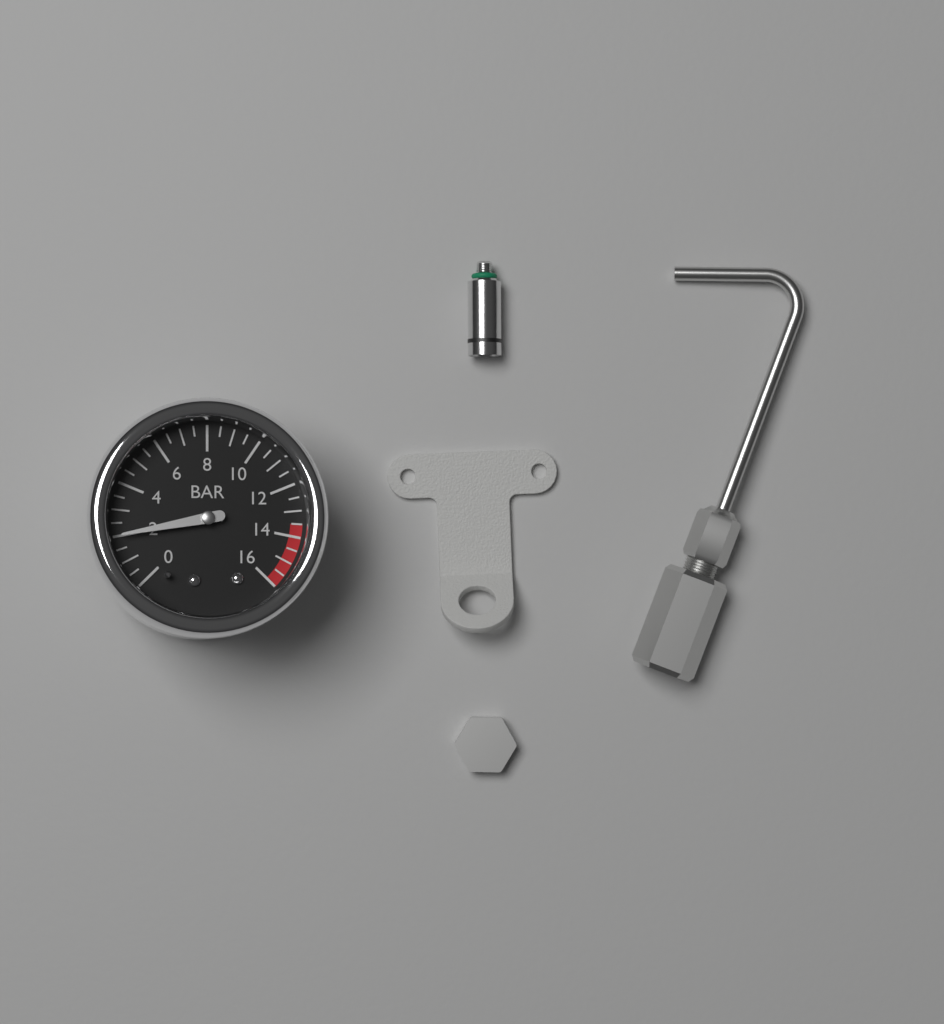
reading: 2.0 bar
